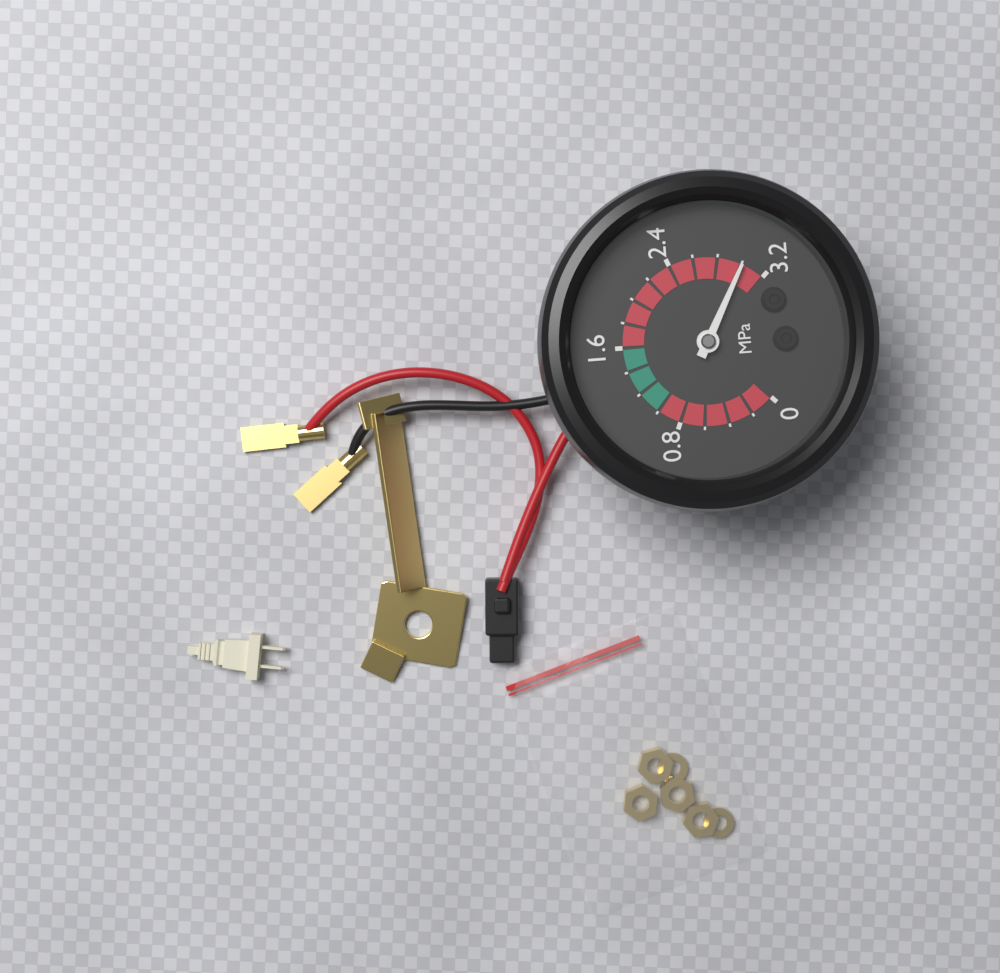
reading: 3.0 MPa
